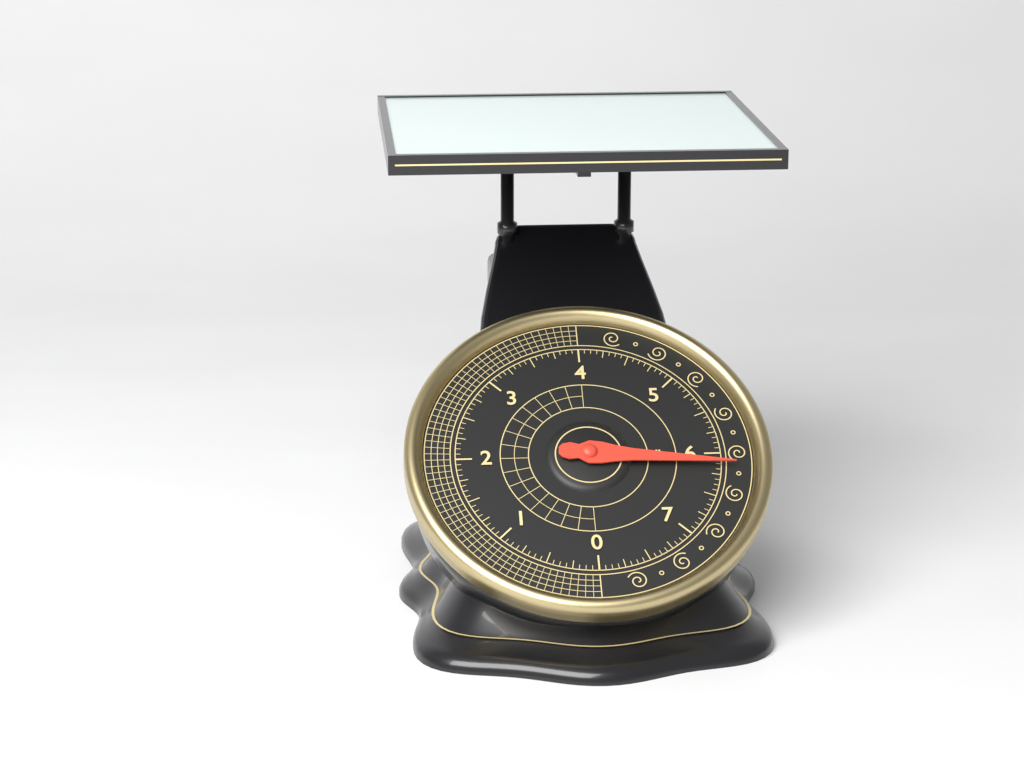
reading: 6.1250 lbs
